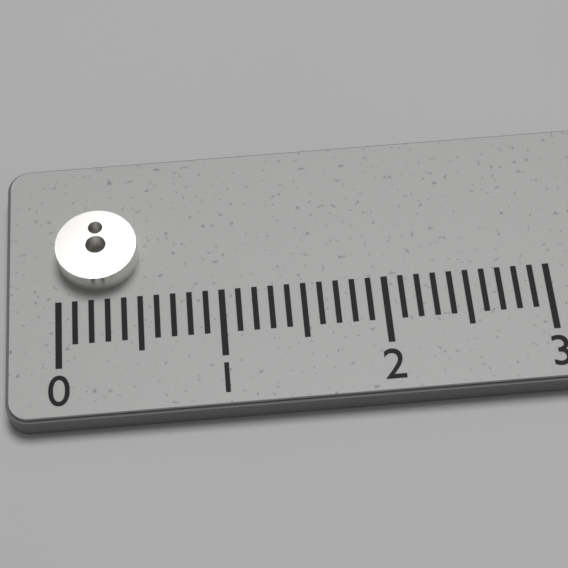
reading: 0.5 (no unit)
